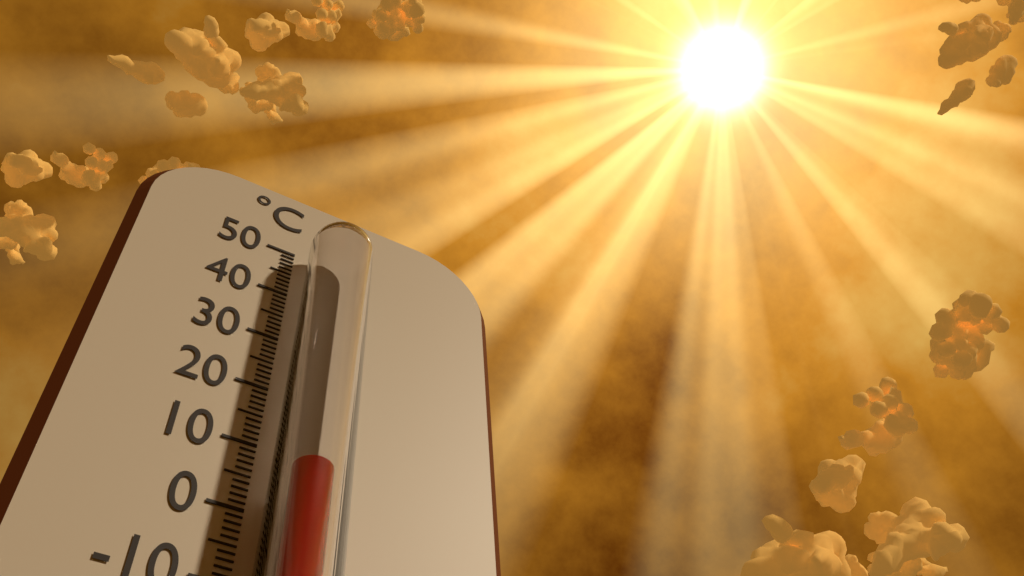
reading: 4 °C
